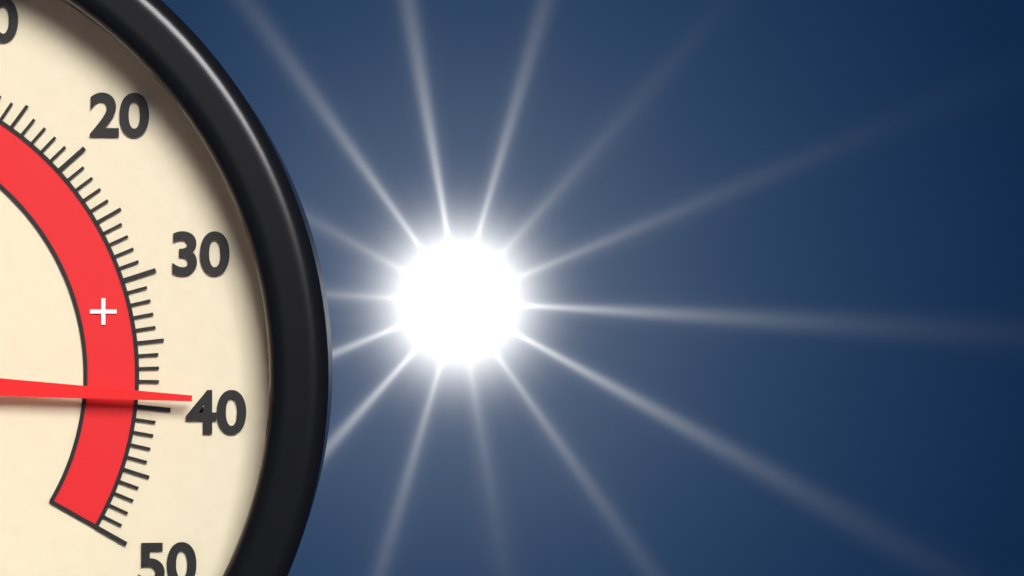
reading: 39 °C
